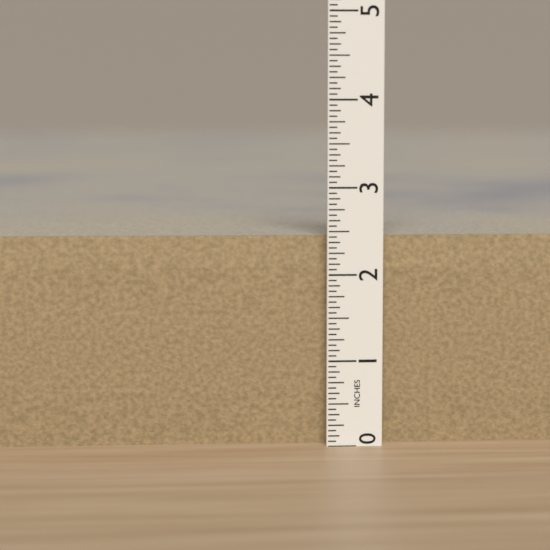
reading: 2.4375 in
